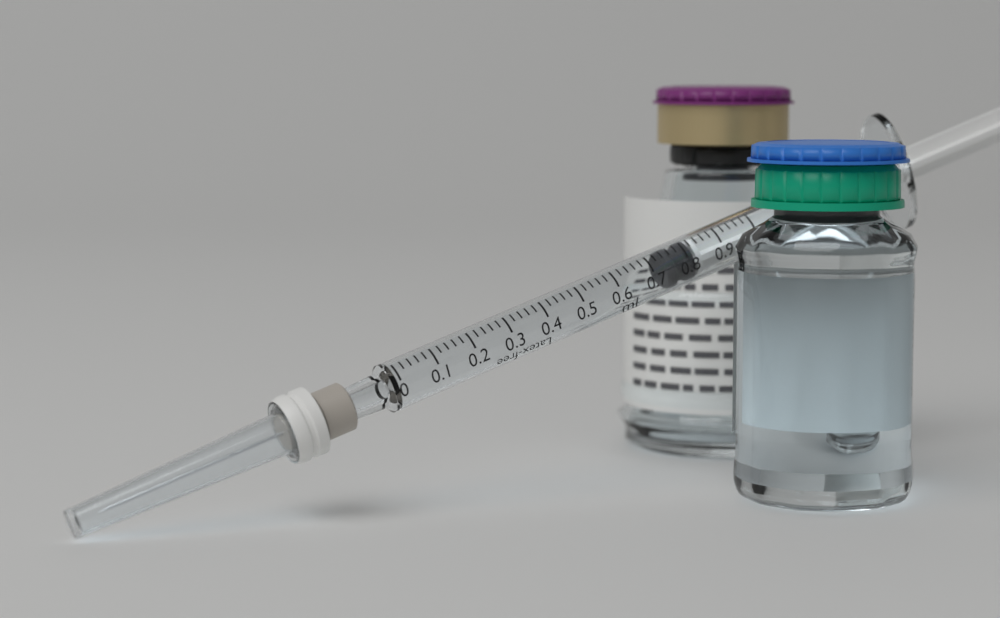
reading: 0.74 ml
